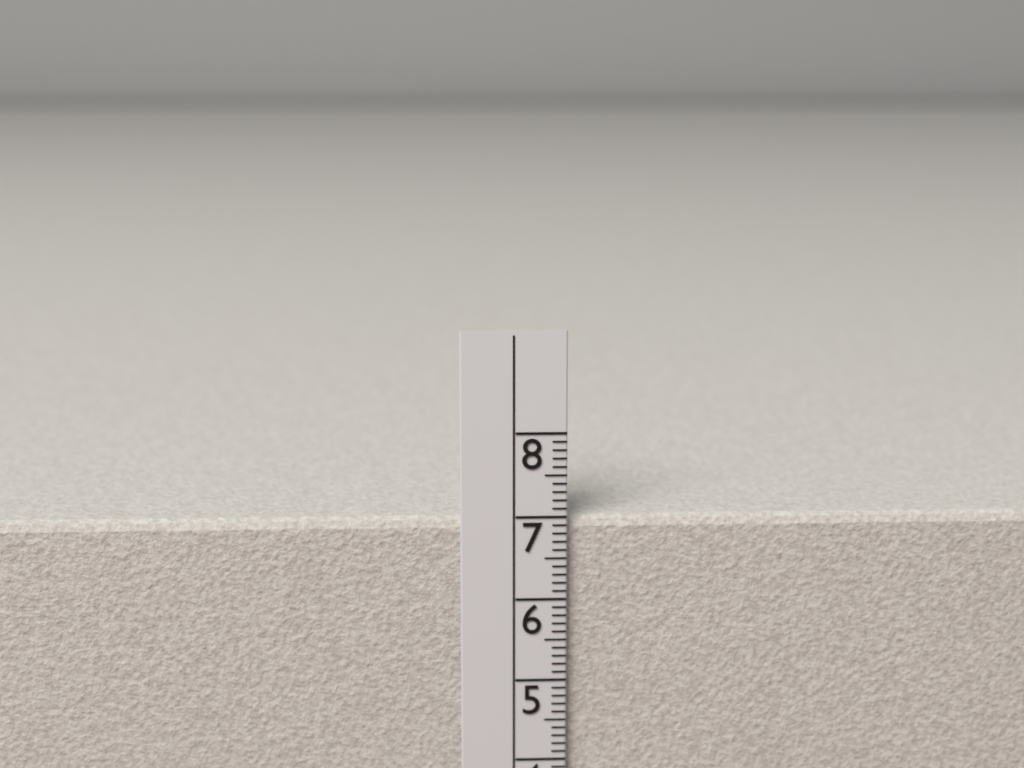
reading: 7.0 cm
